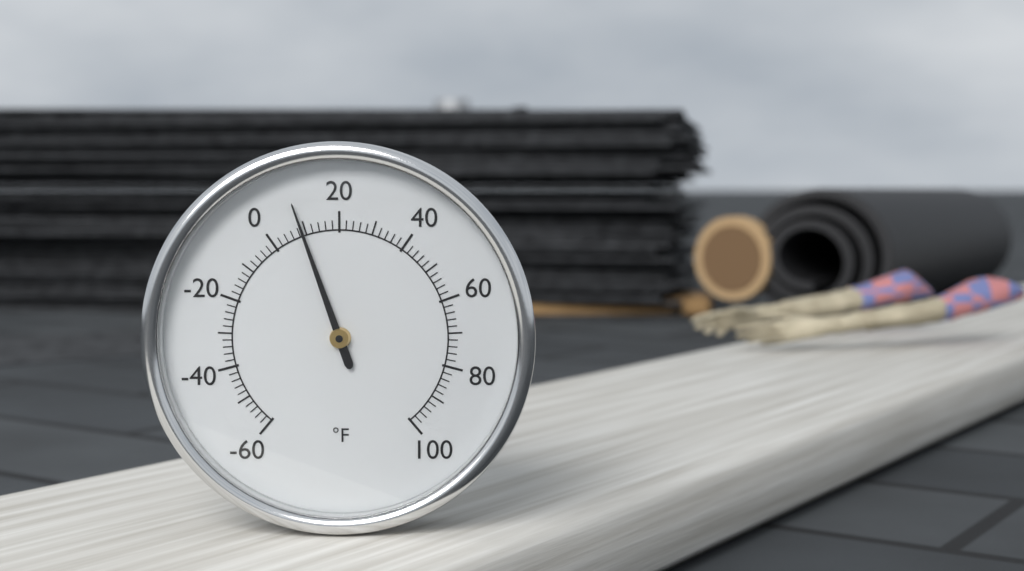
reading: 9 °F
